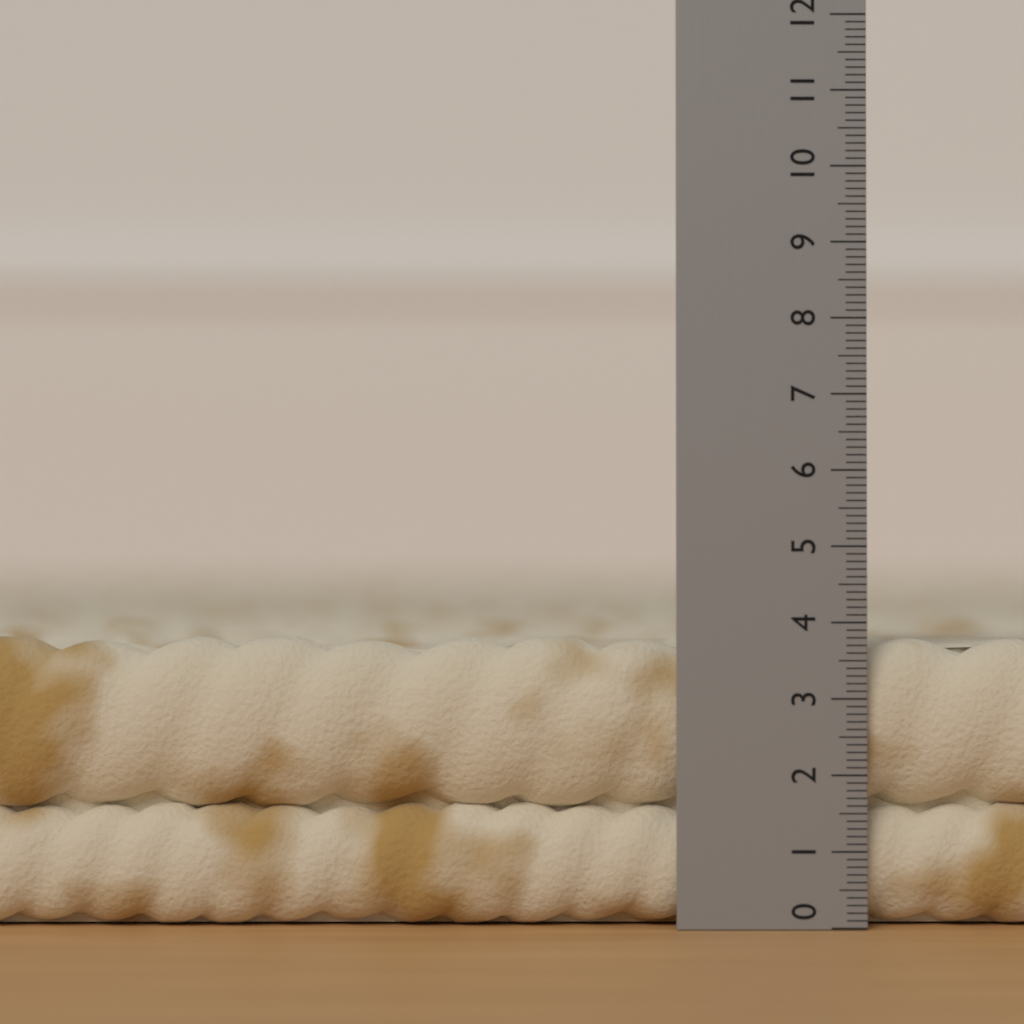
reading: 3.8 (no unit)
